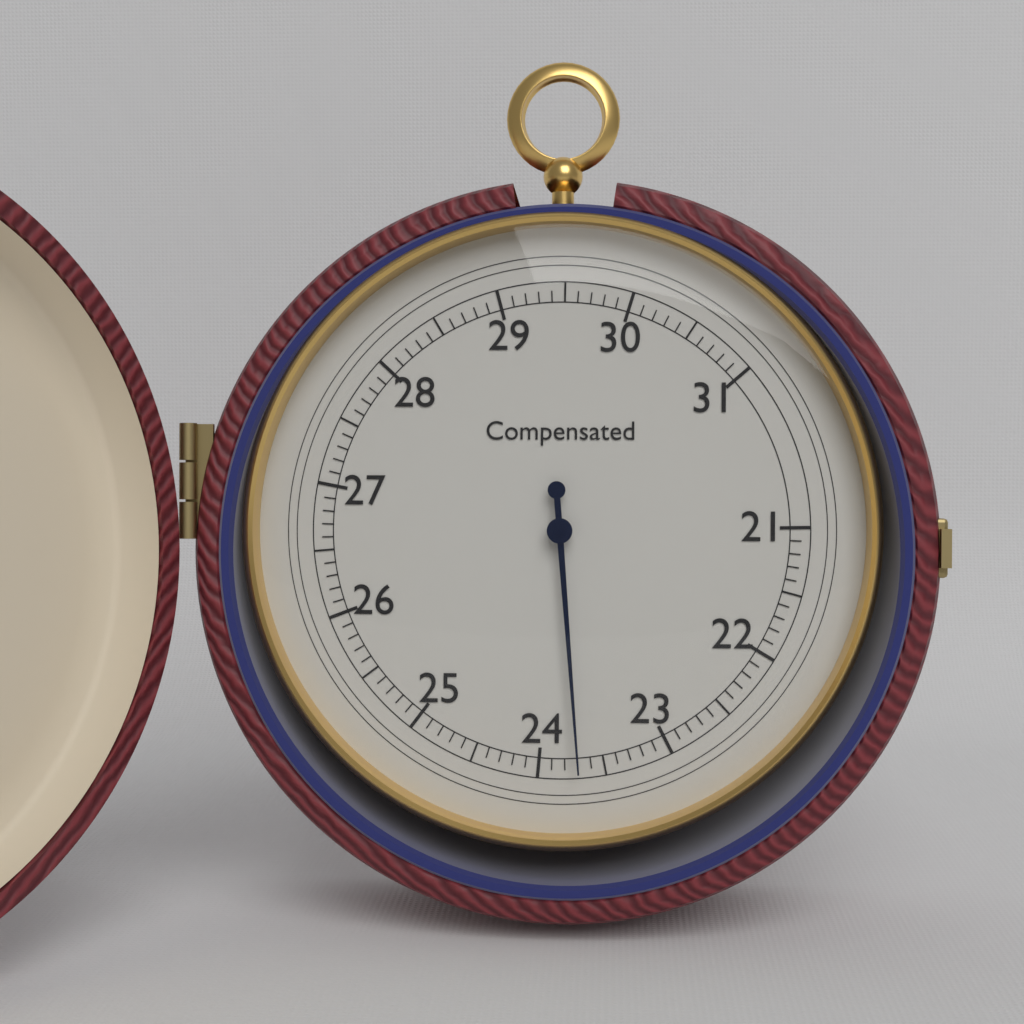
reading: 23.7 (no unit)
